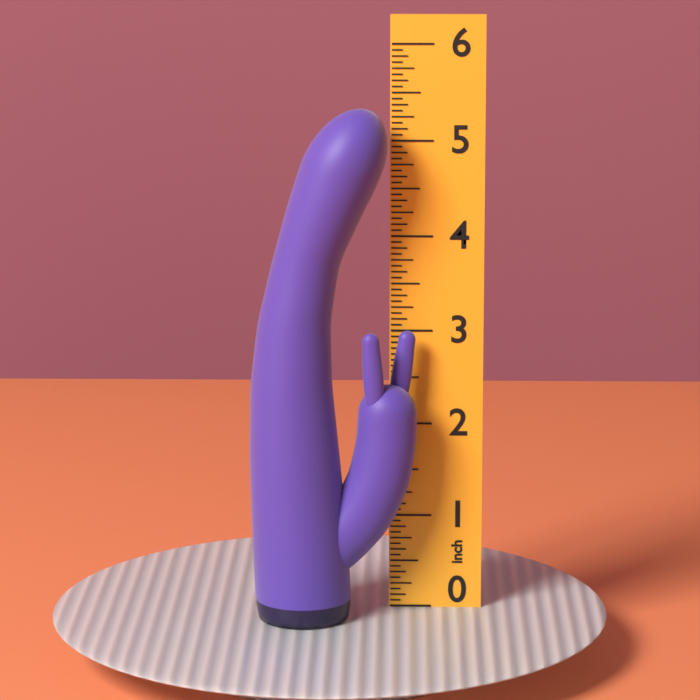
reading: 5.3750 inch
